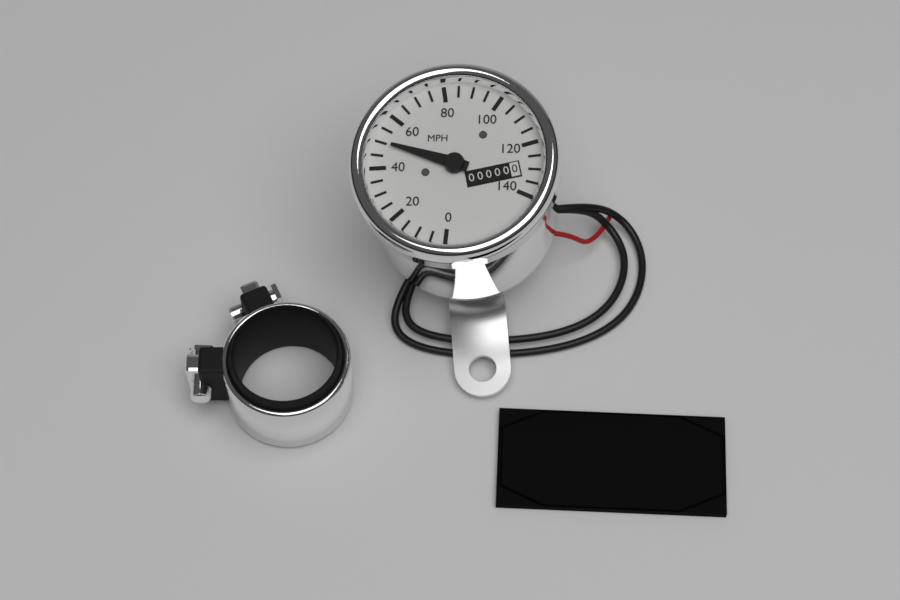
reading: 50 MPH
